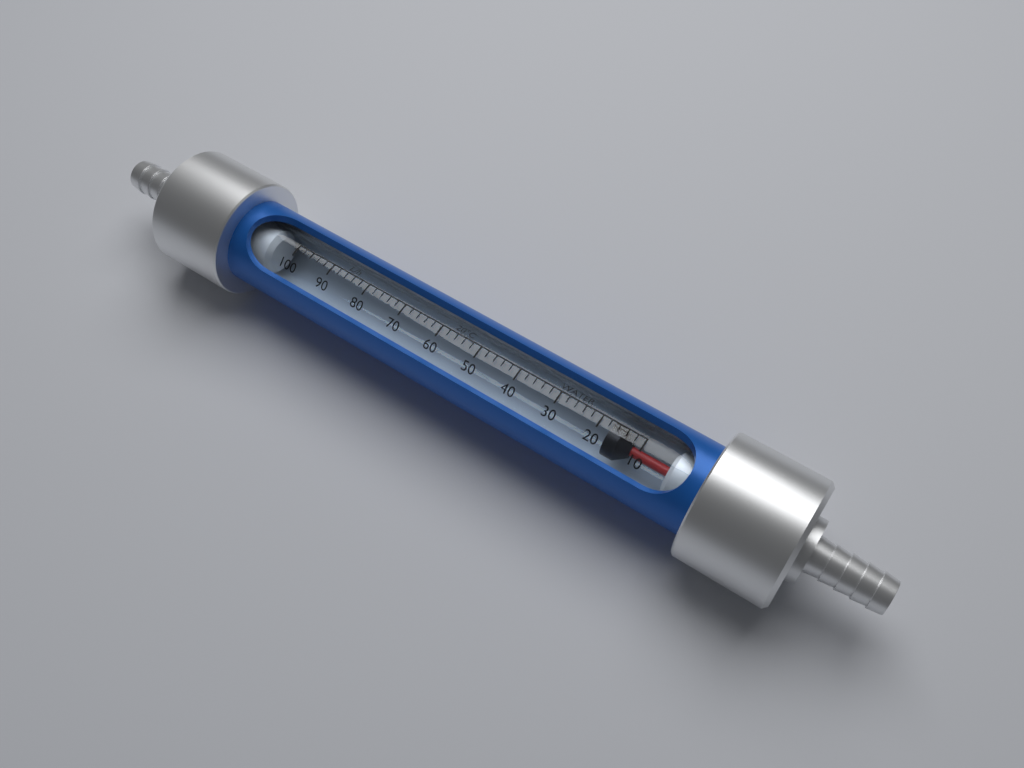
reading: 18 L/h
